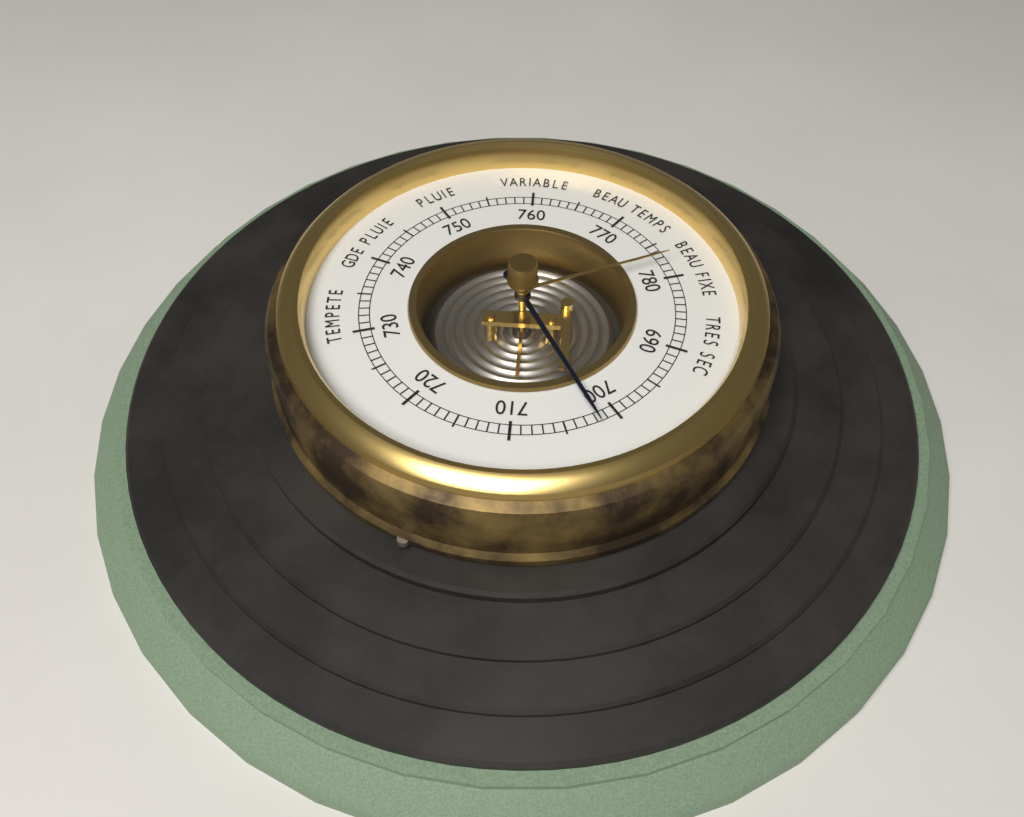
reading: 702 (no unit)
